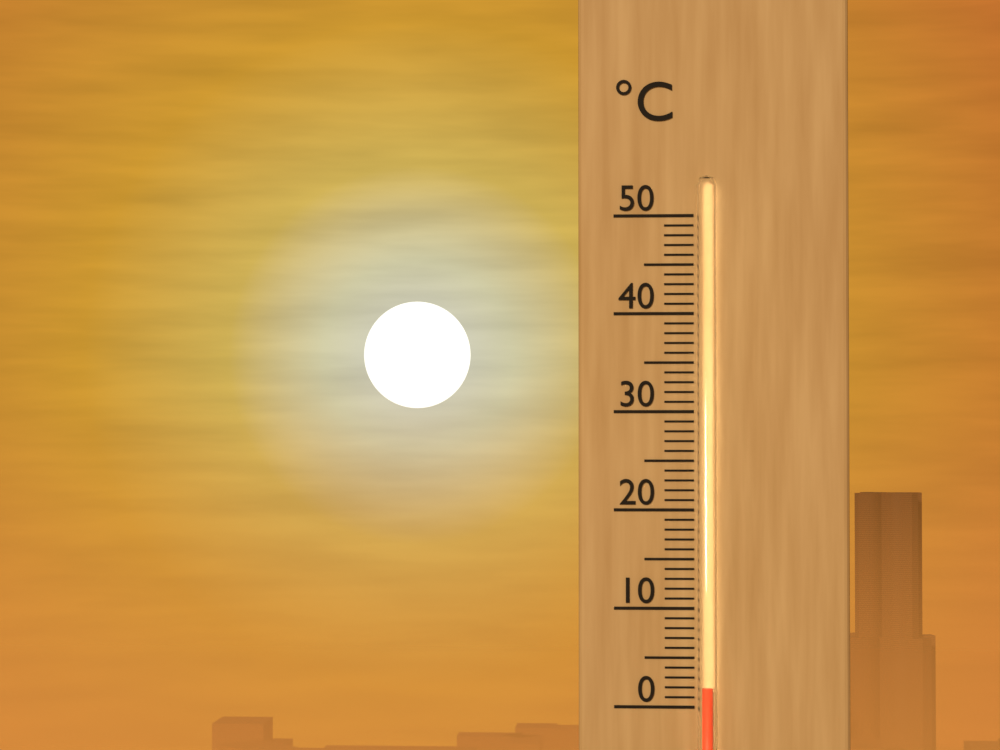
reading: 2 °C
